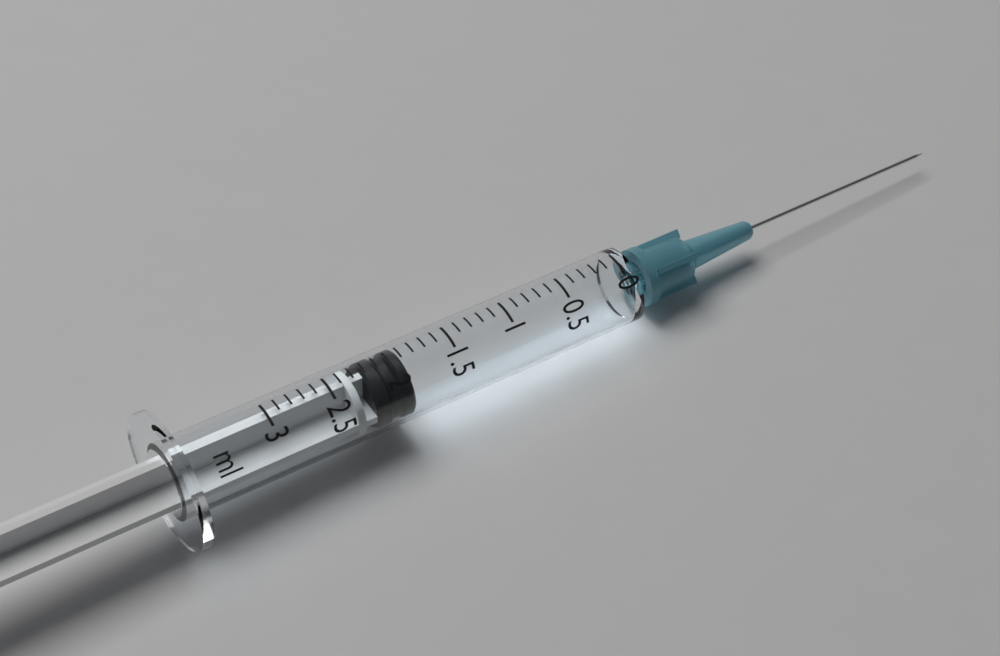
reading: 1.9 ml
